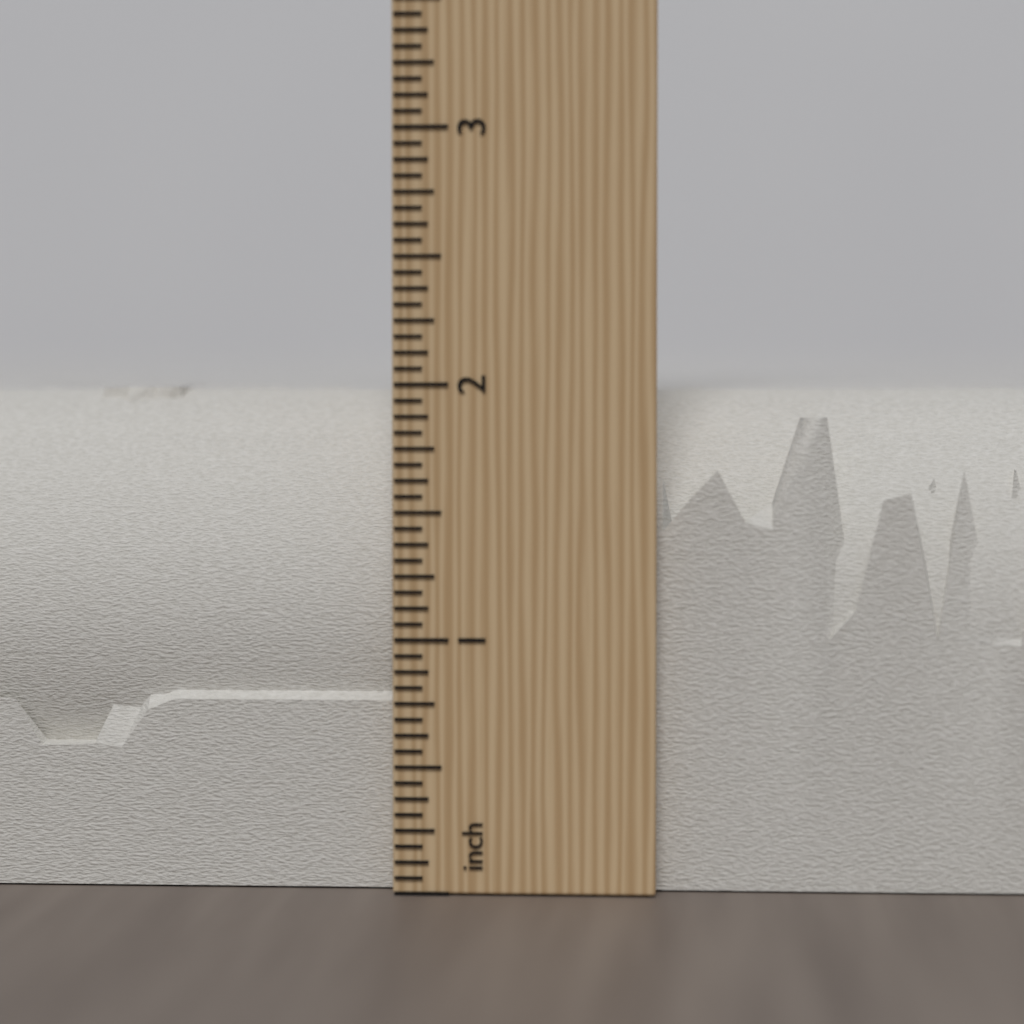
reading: 2.0000 inch
